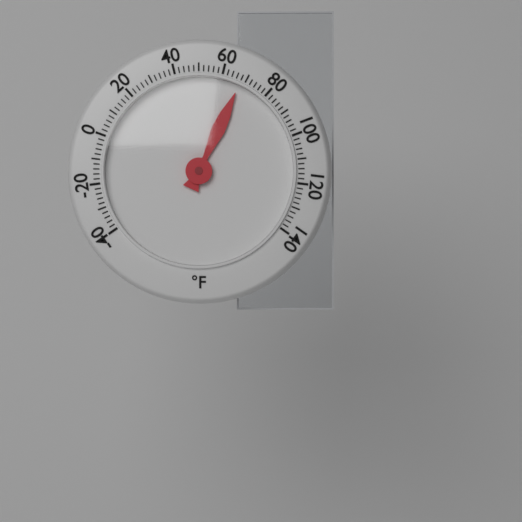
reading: 68 °F
